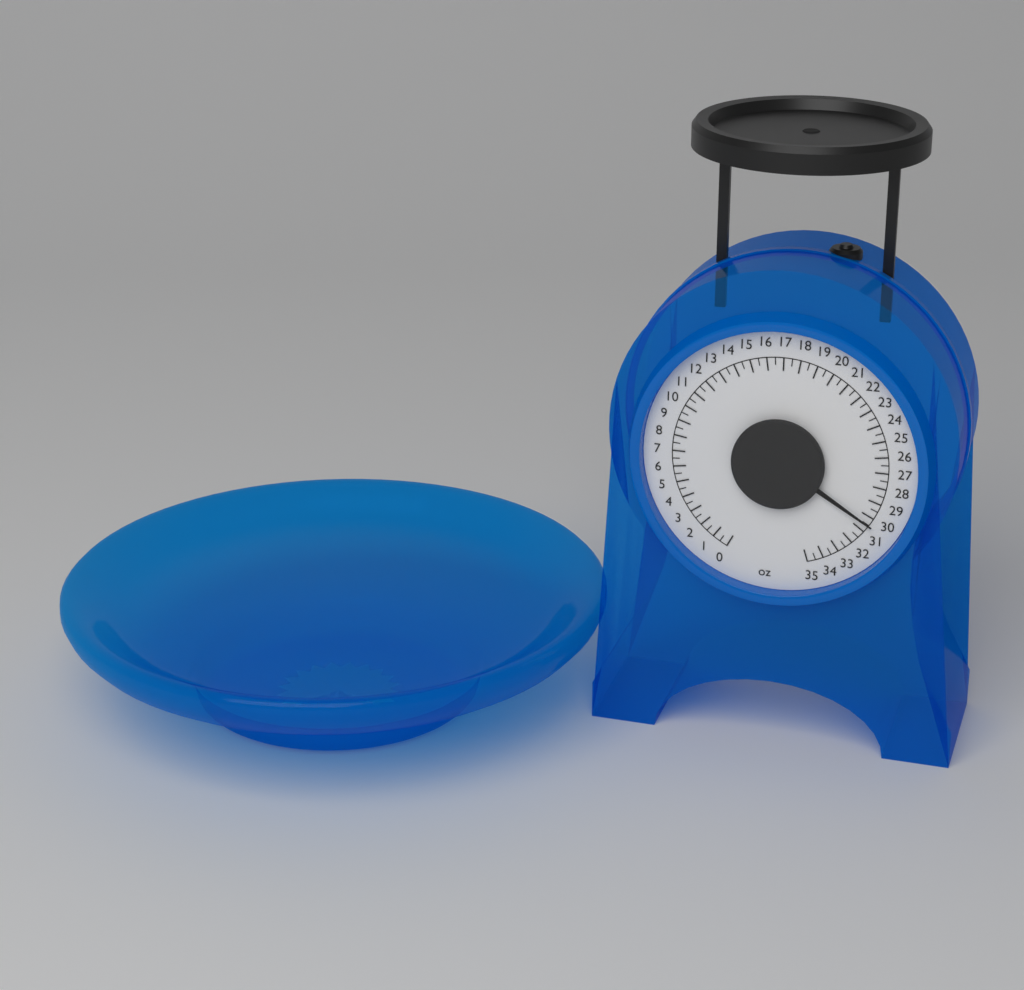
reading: 30.5 oz
